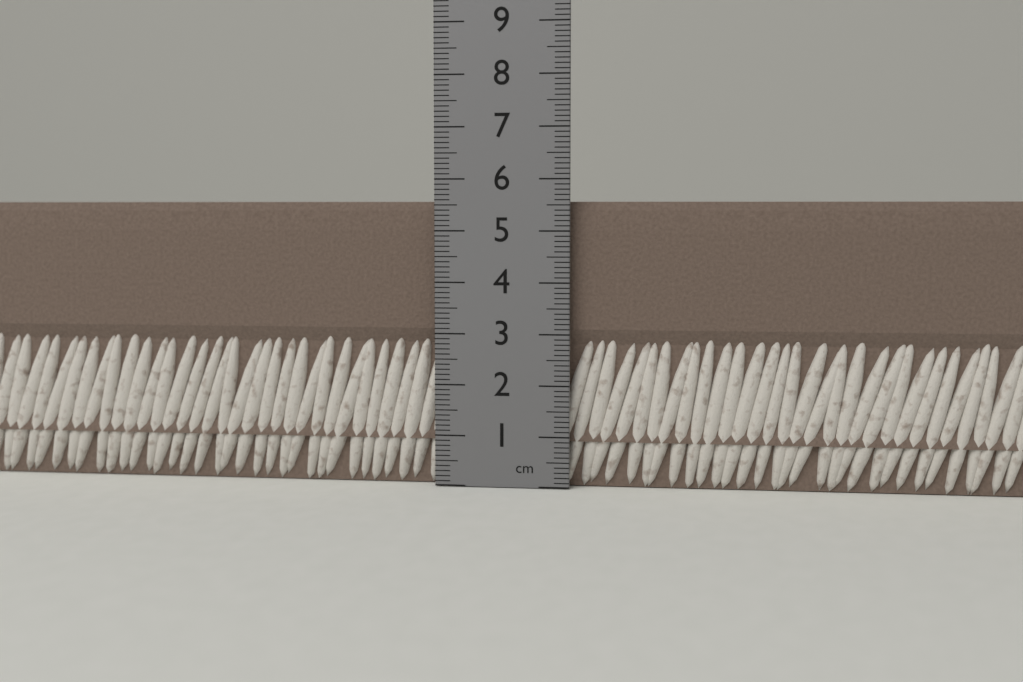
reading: 5.6 cm
